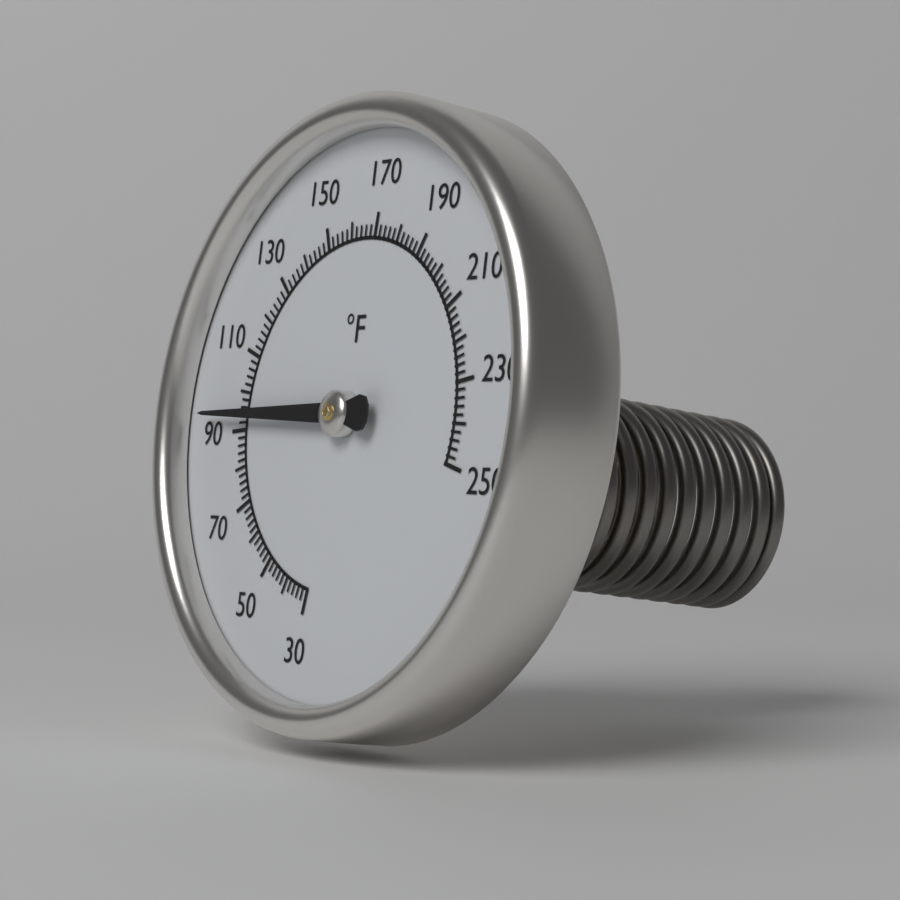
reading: 94 °F
